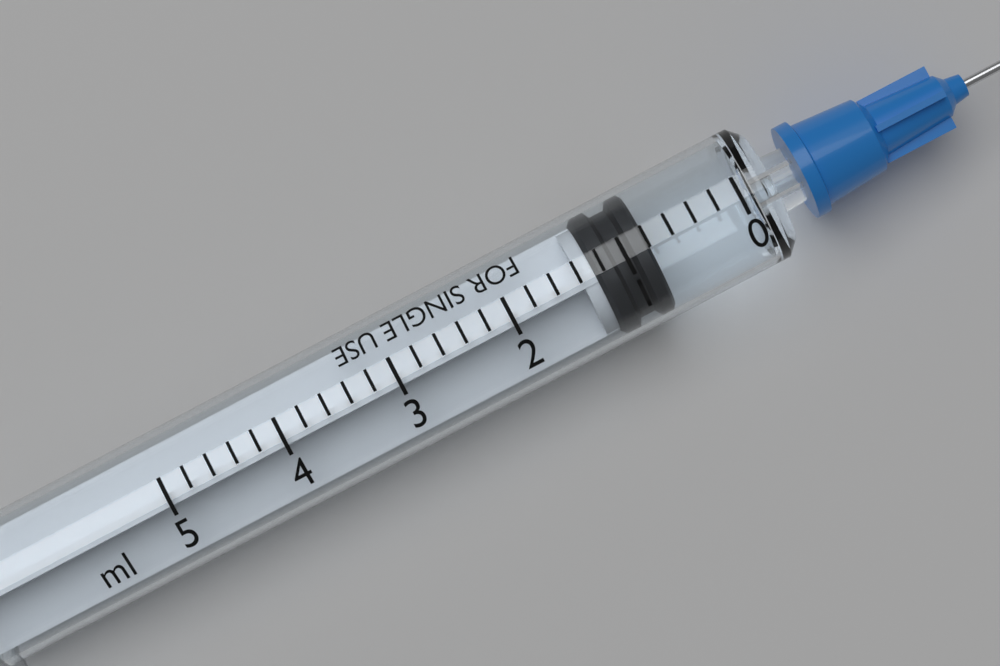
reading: 0.8 ml
